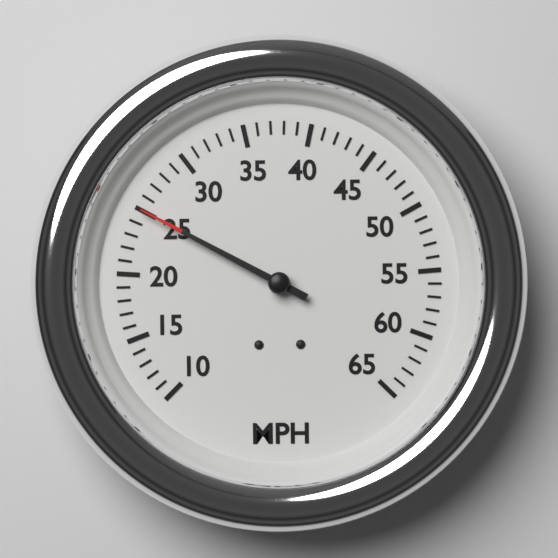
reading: 25 MPH
